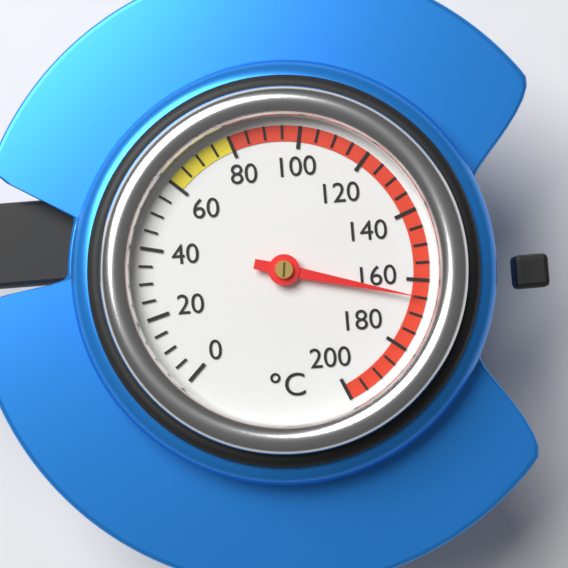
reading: 165 °C
